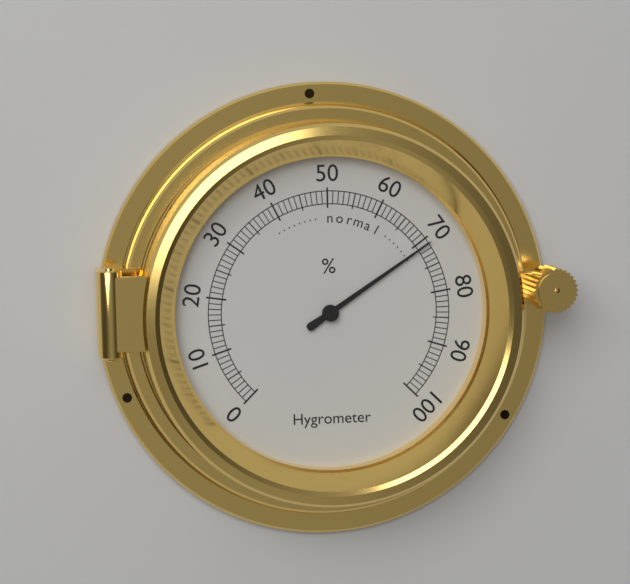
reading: 71 %
